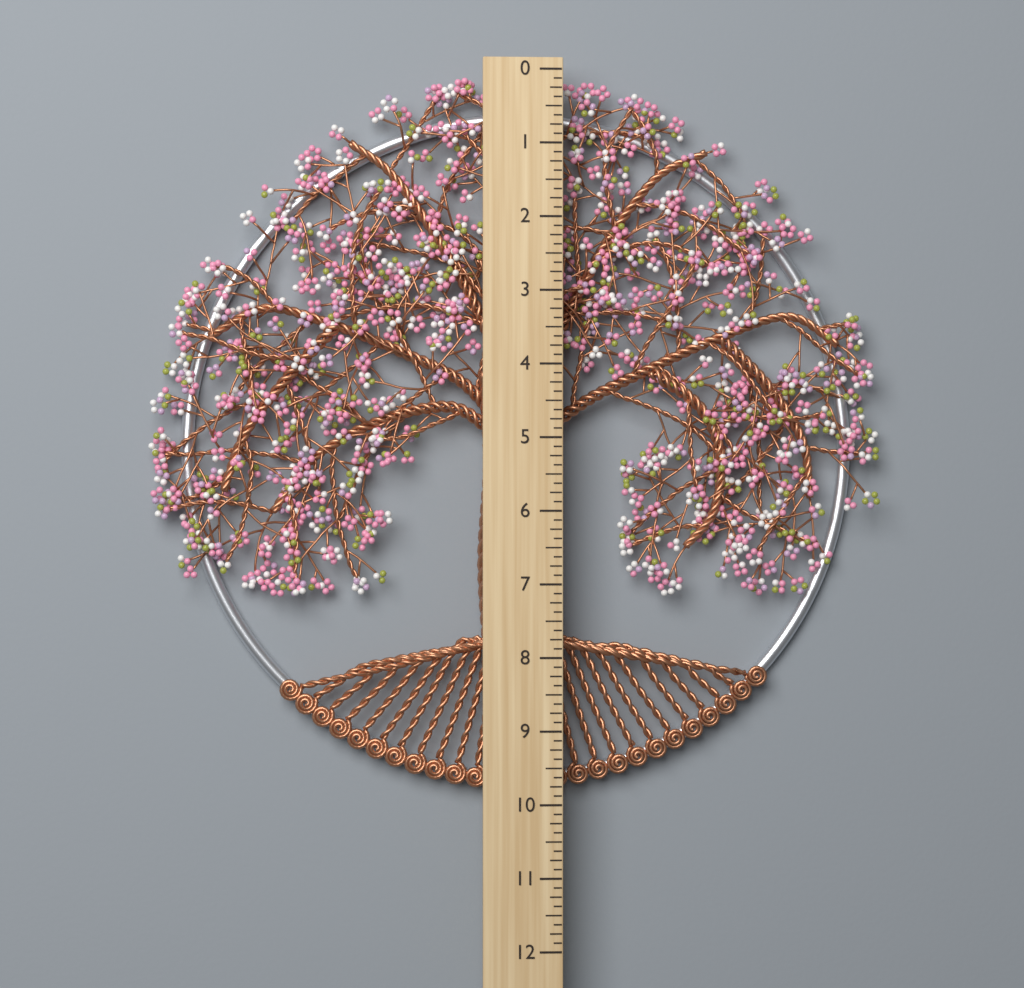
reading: 9.875 (no unit)
